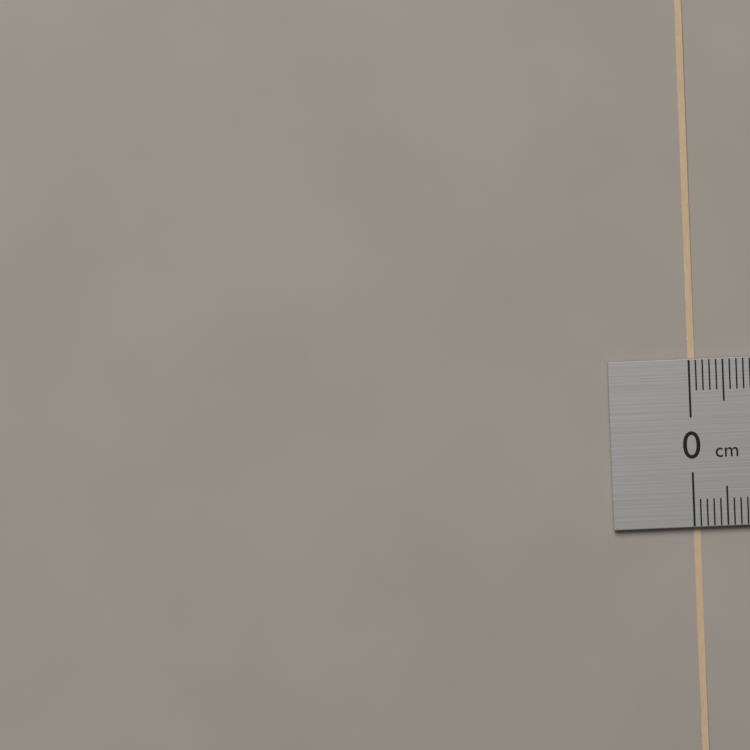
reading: 0.1 cm
